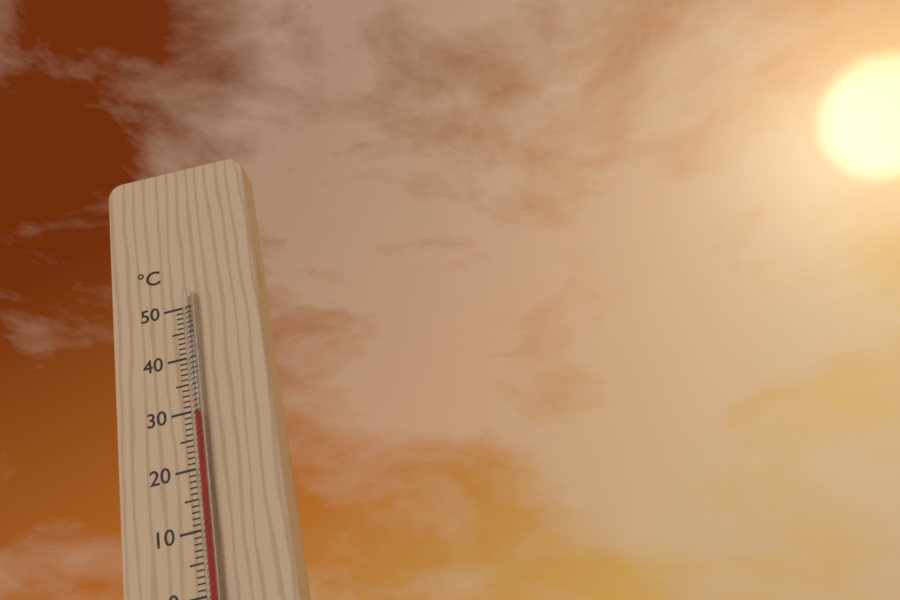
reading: 29 °C
